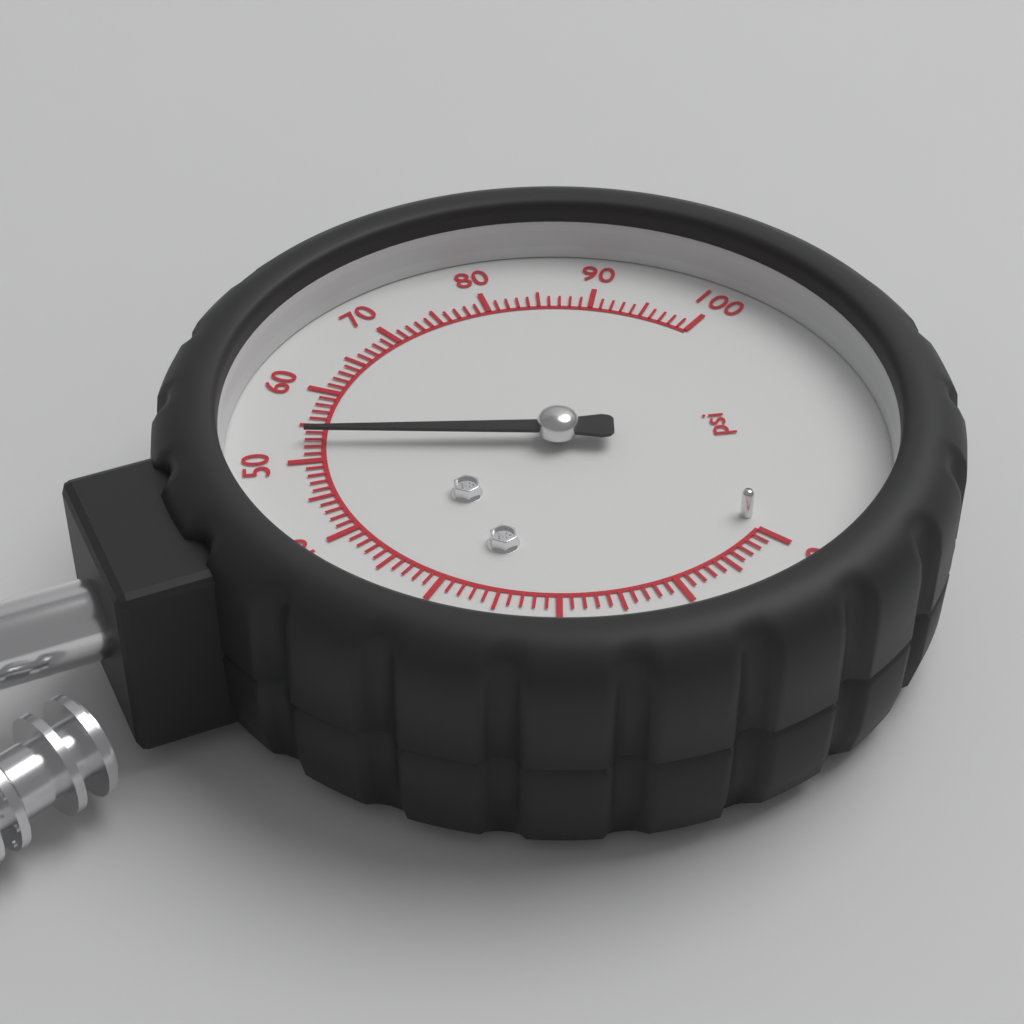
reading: 53 psi
